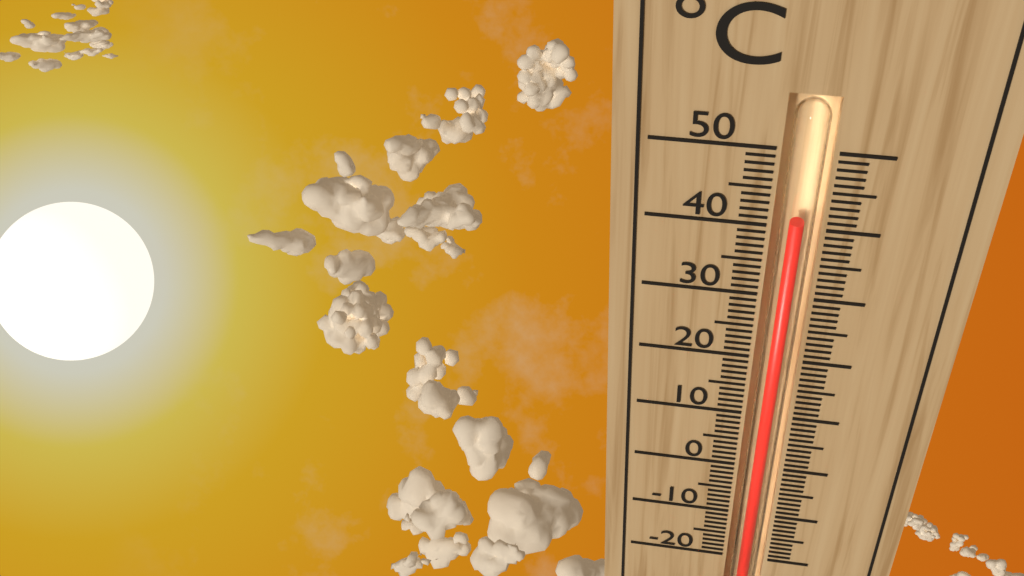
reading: 41 °C
